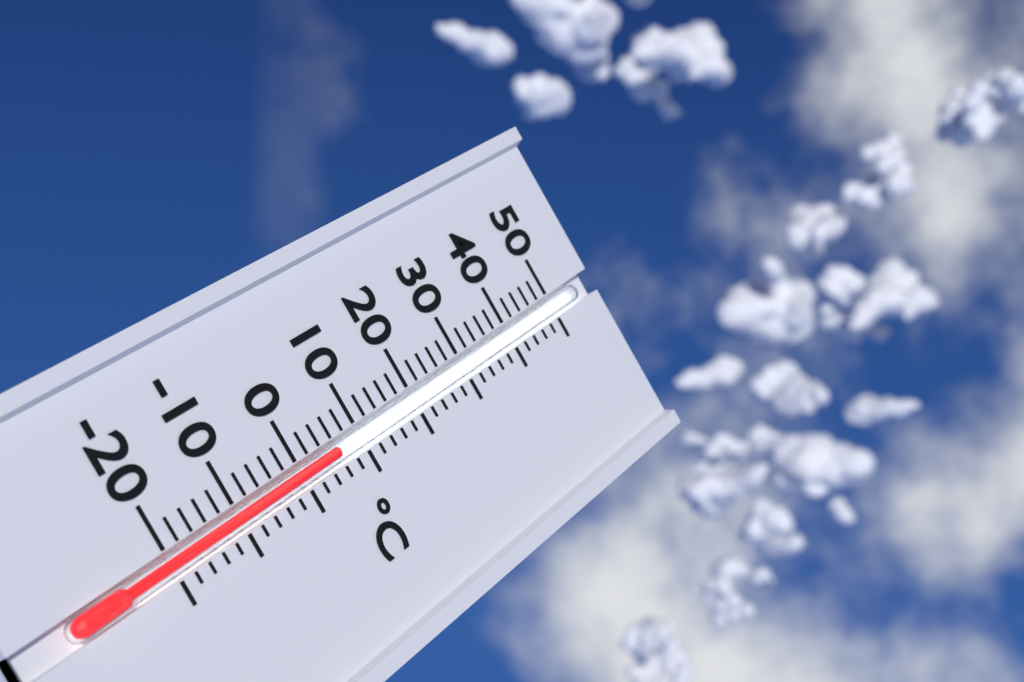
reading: 6 °C
